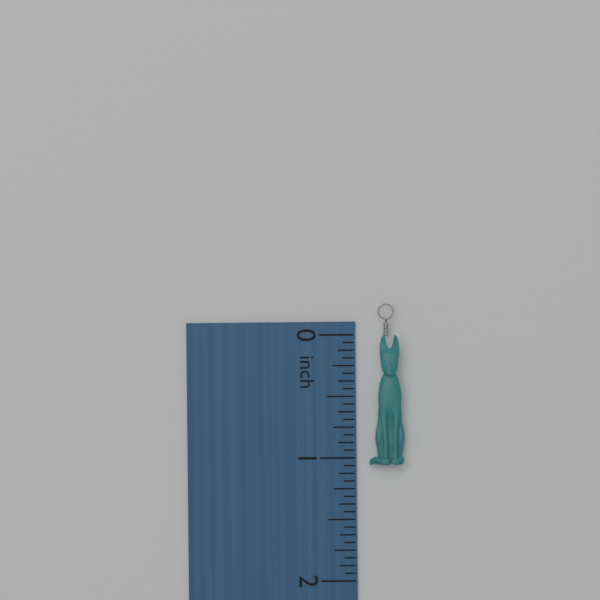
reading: 1.0625 inch
